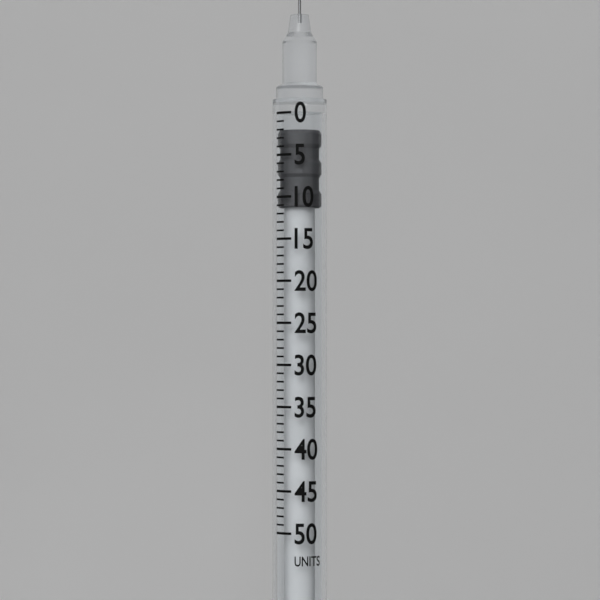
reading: 2 units
